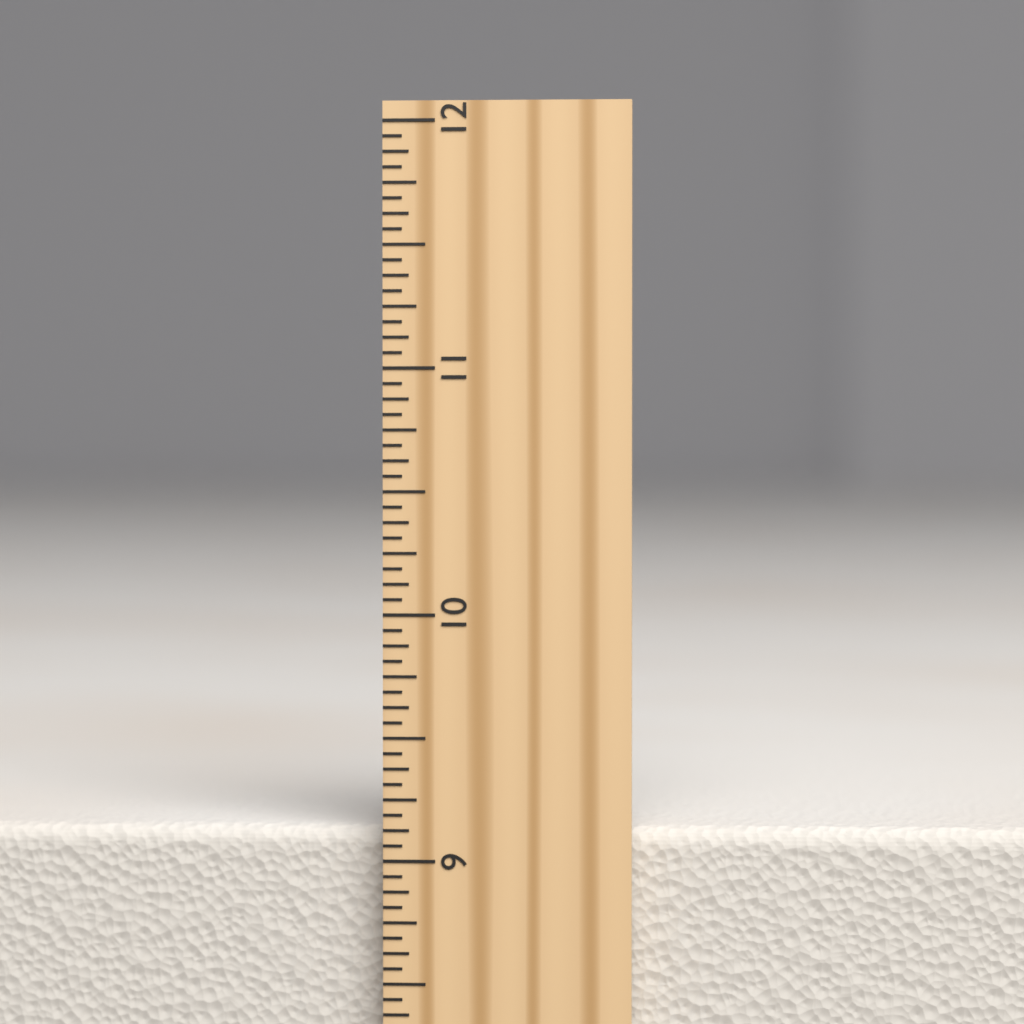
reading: 9.1250 inch
